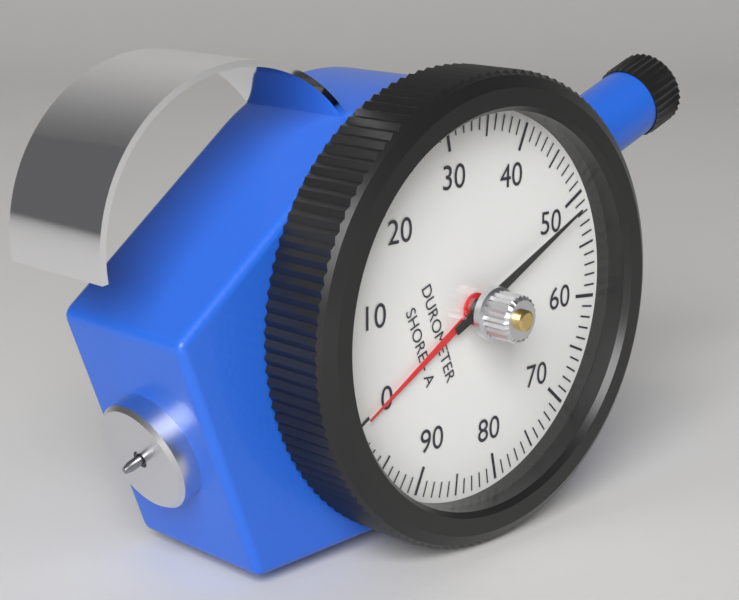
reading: 51 Shore A
